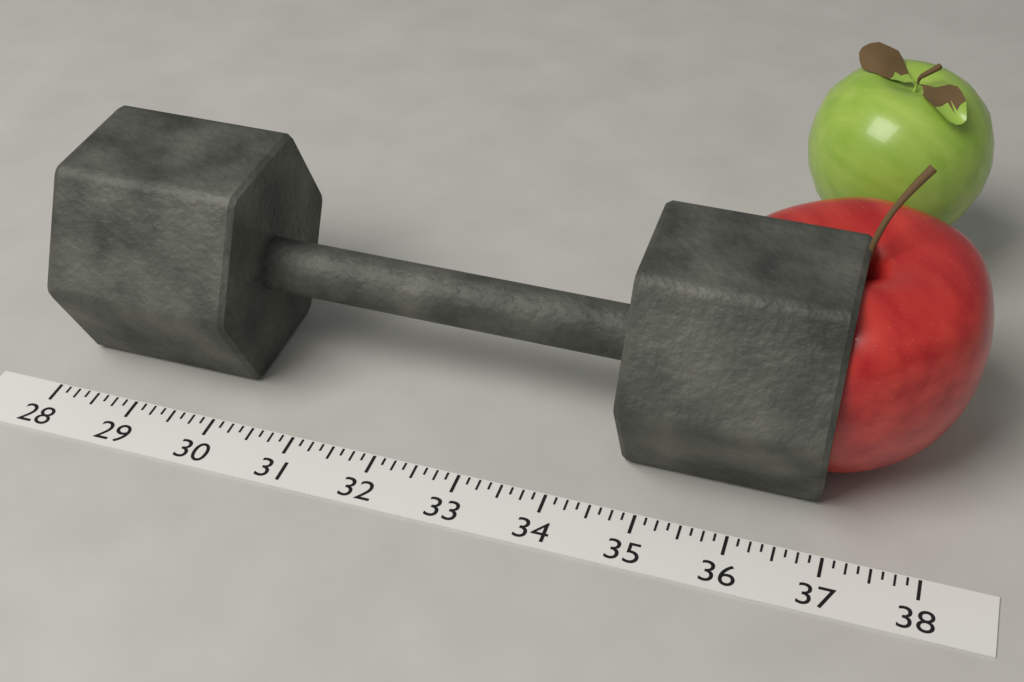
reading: 36.875 (no unit)
